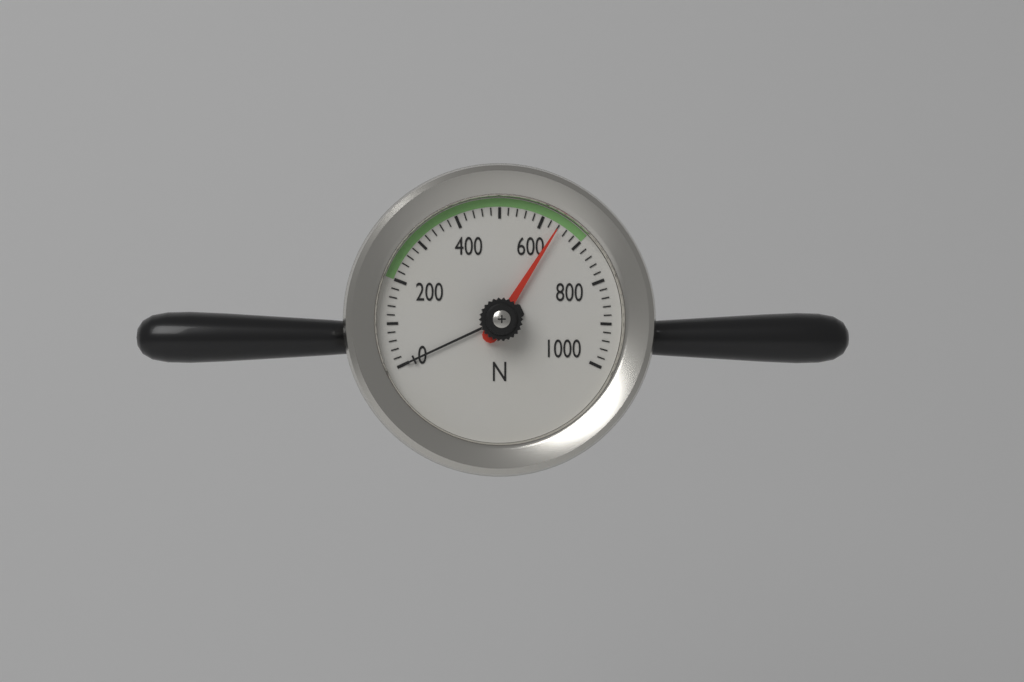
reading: 640 N
